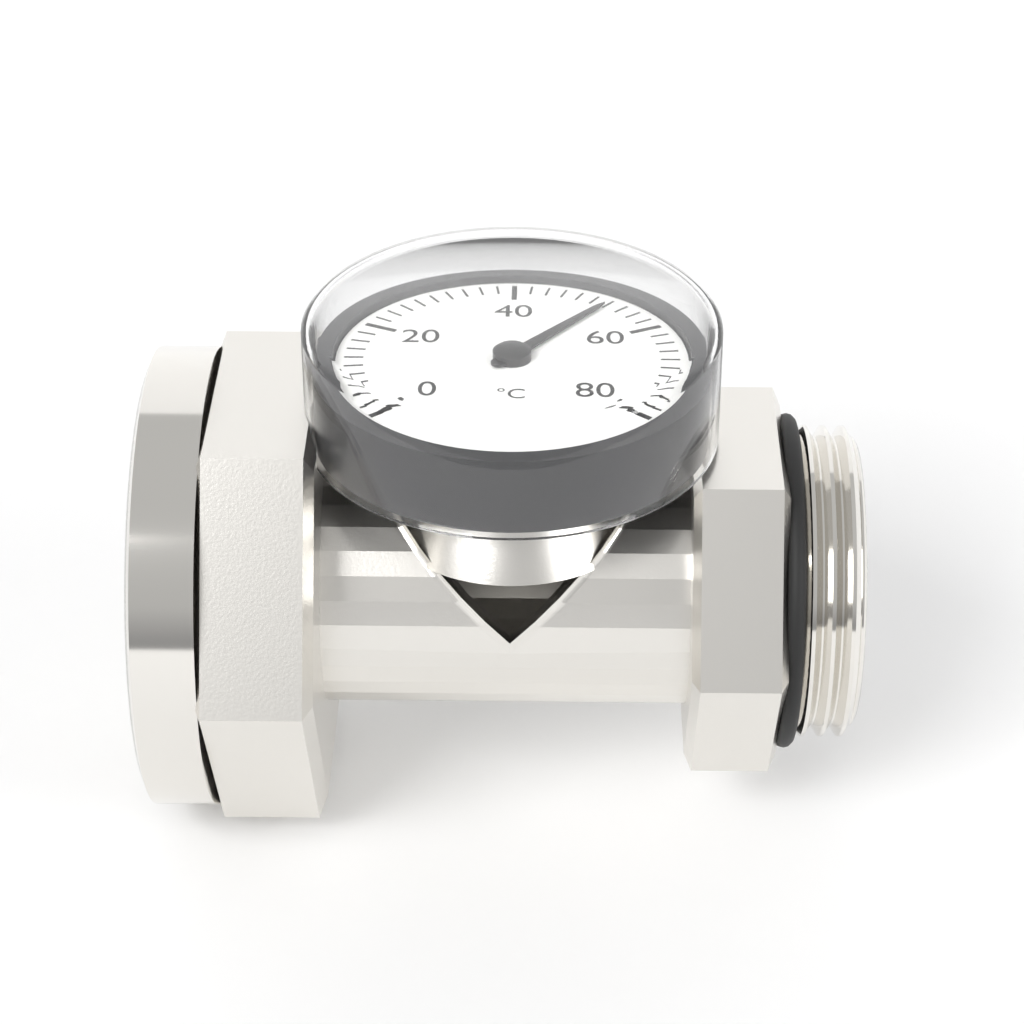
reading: 52 °C
